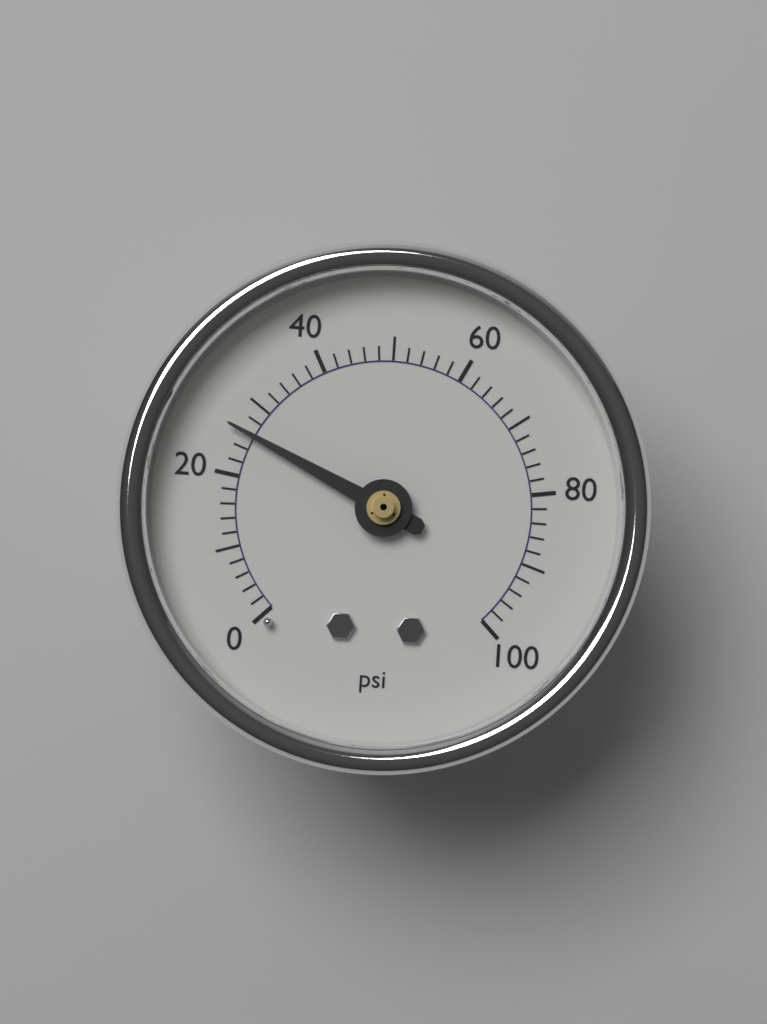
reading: 26 psi
